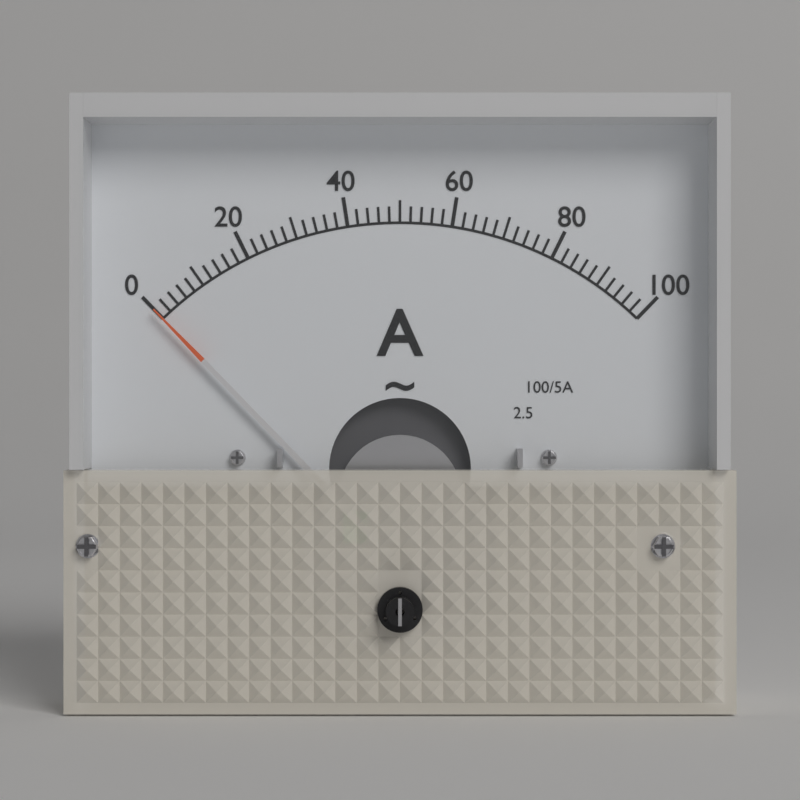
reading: 0 A
